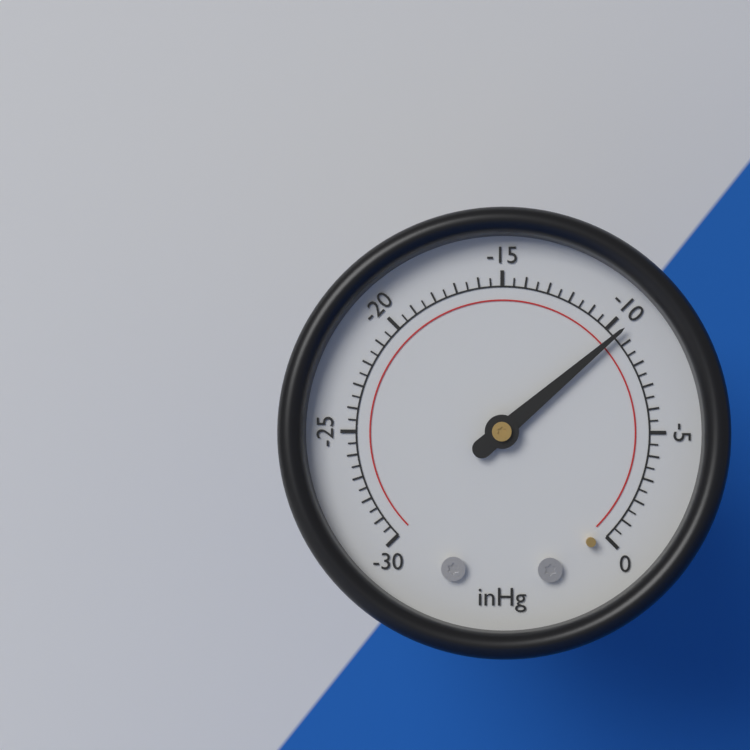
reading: -9.5 inHg
